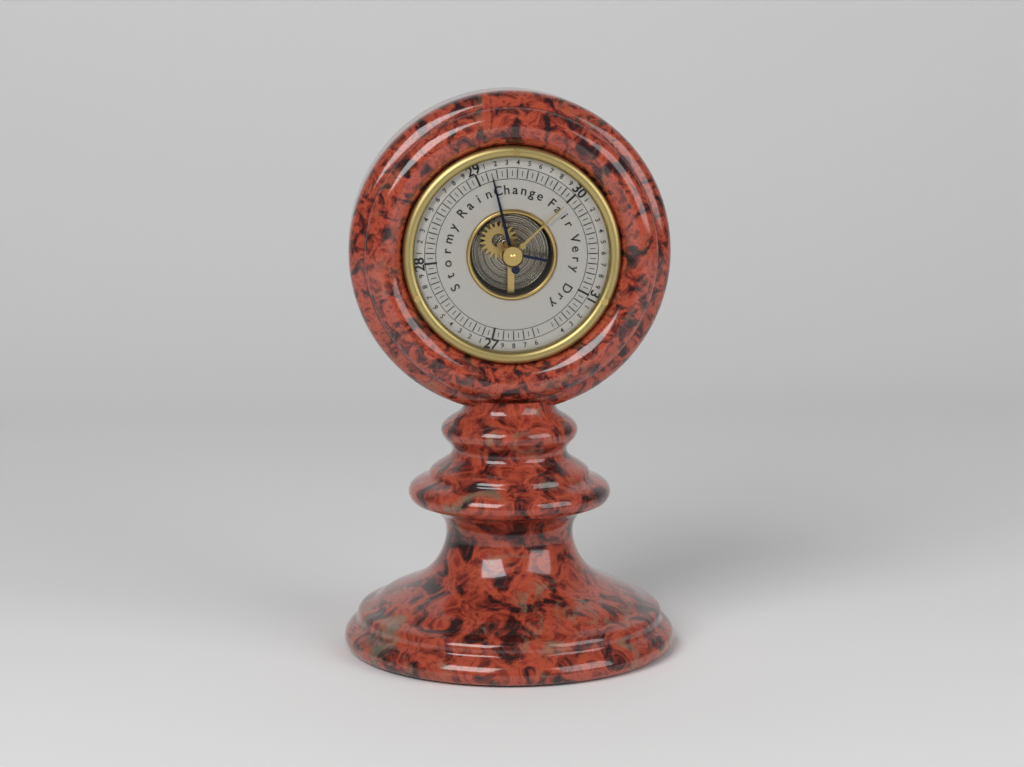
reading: 29.15 (no unit)
